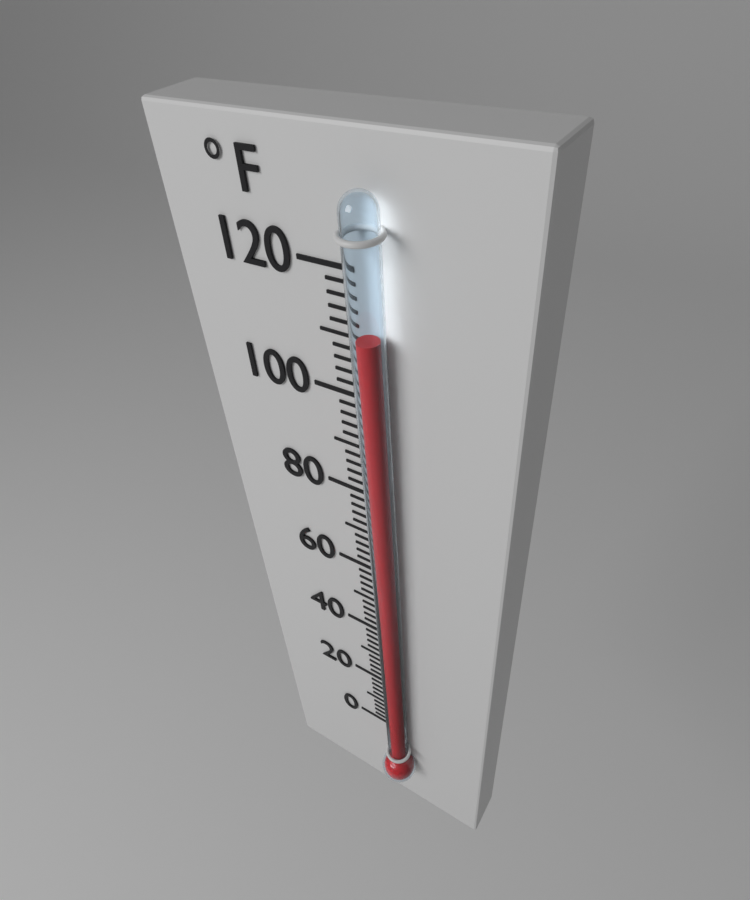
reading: 112 °F
